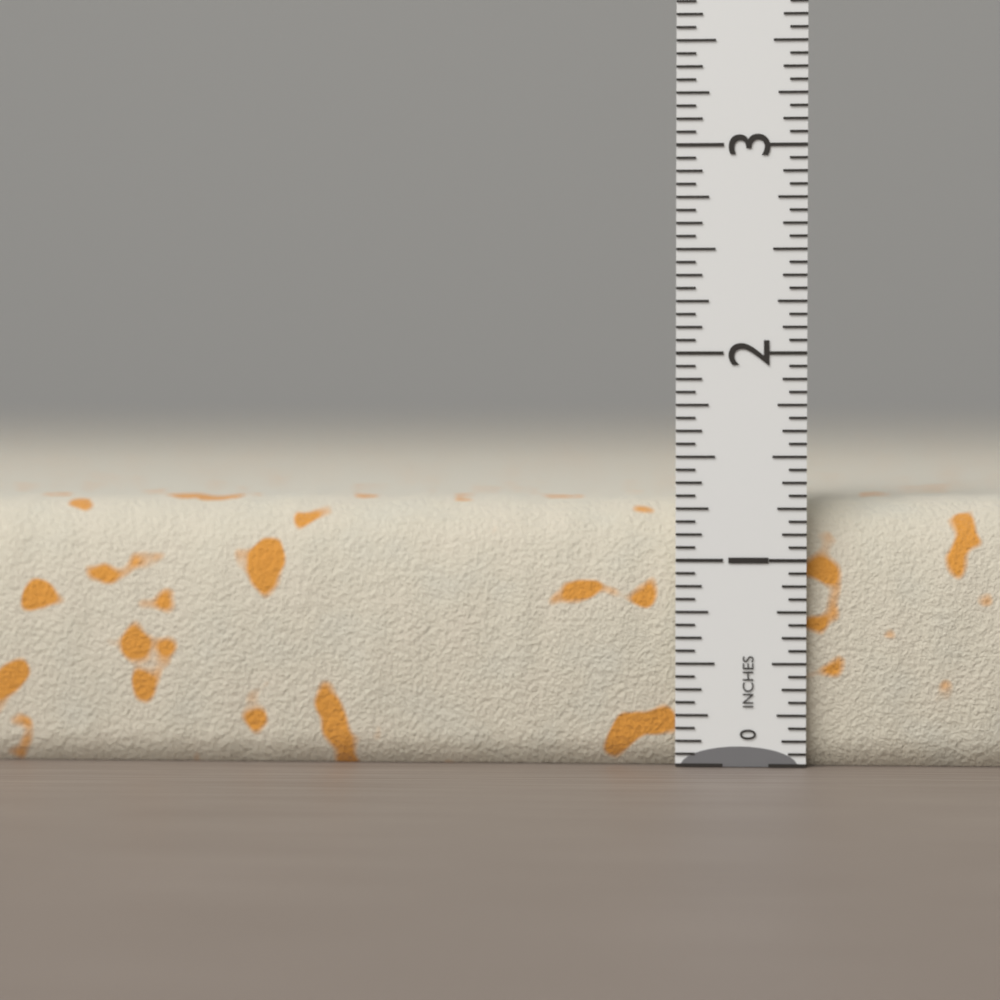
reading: 1.3125 in
